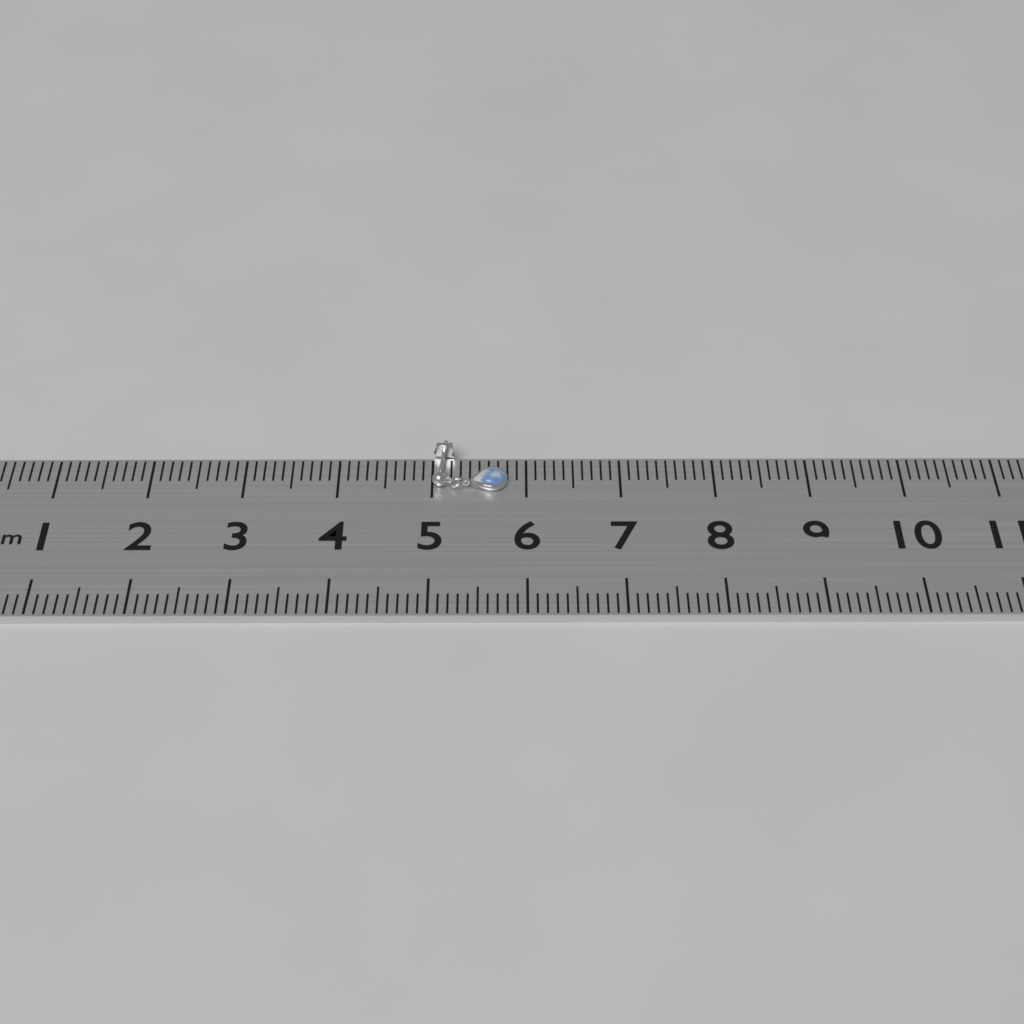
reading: 5.8 cm
